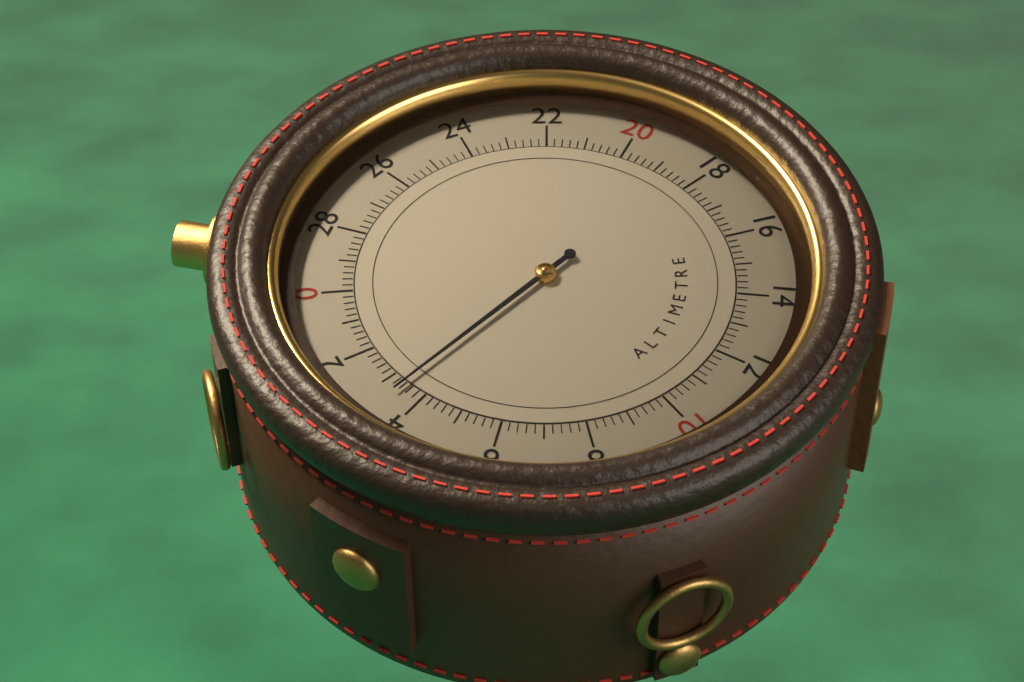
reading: 3.4 (no unit)
